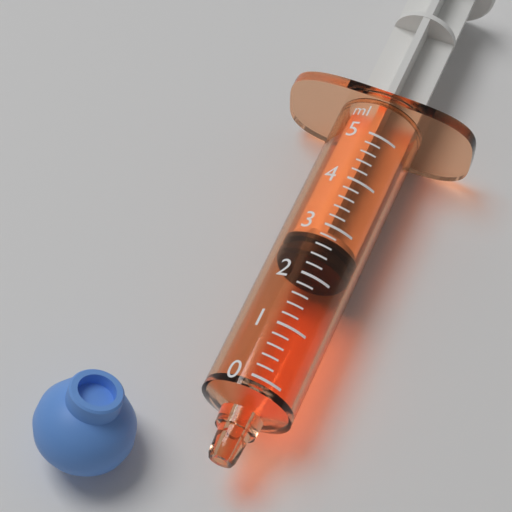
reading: 2.4 ml
